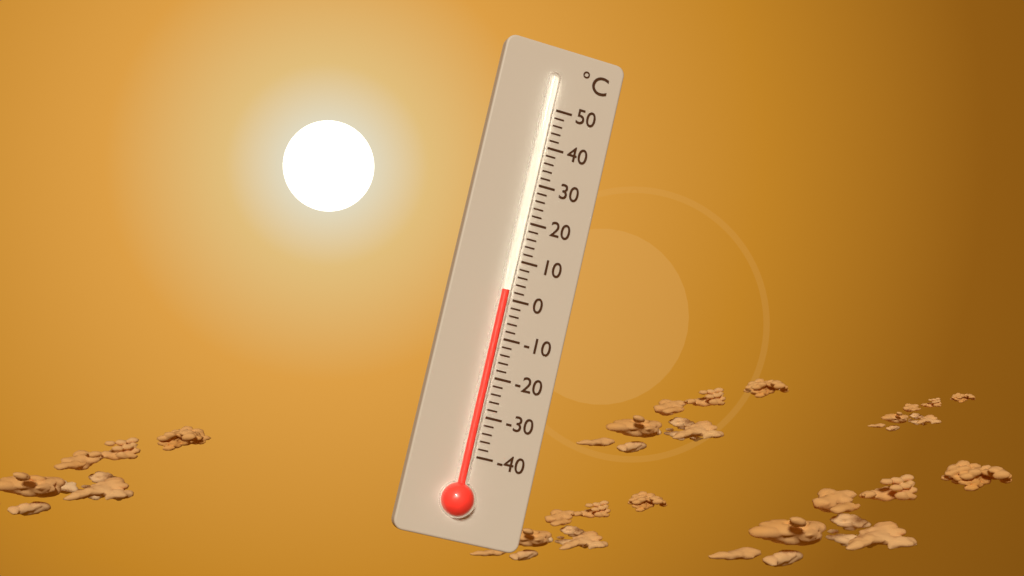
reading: 2 °C
